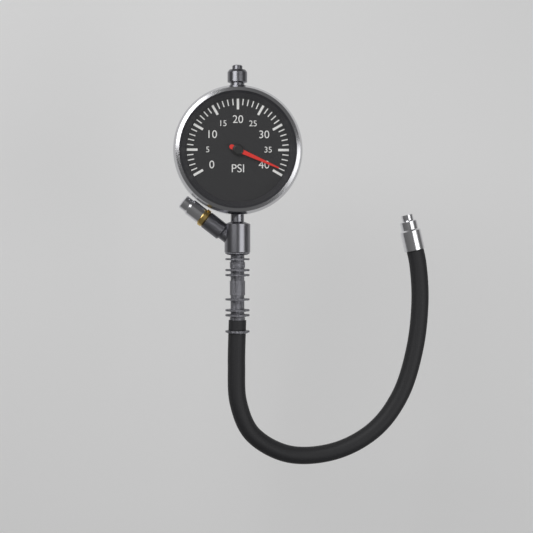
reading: 39 psi
